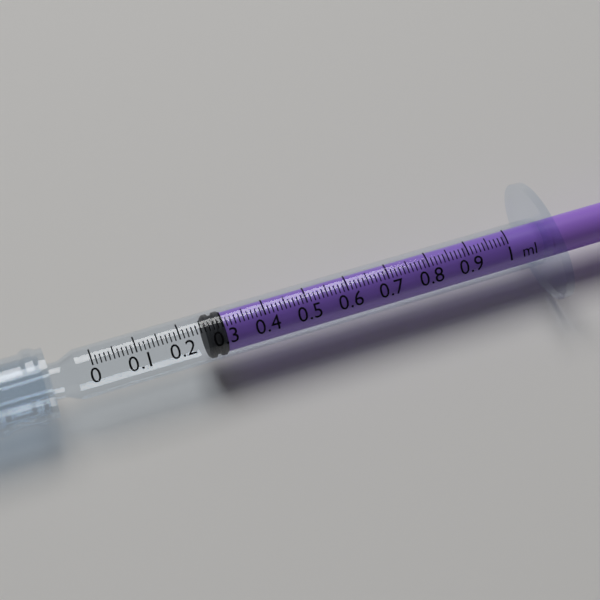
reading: 0.26 ml
